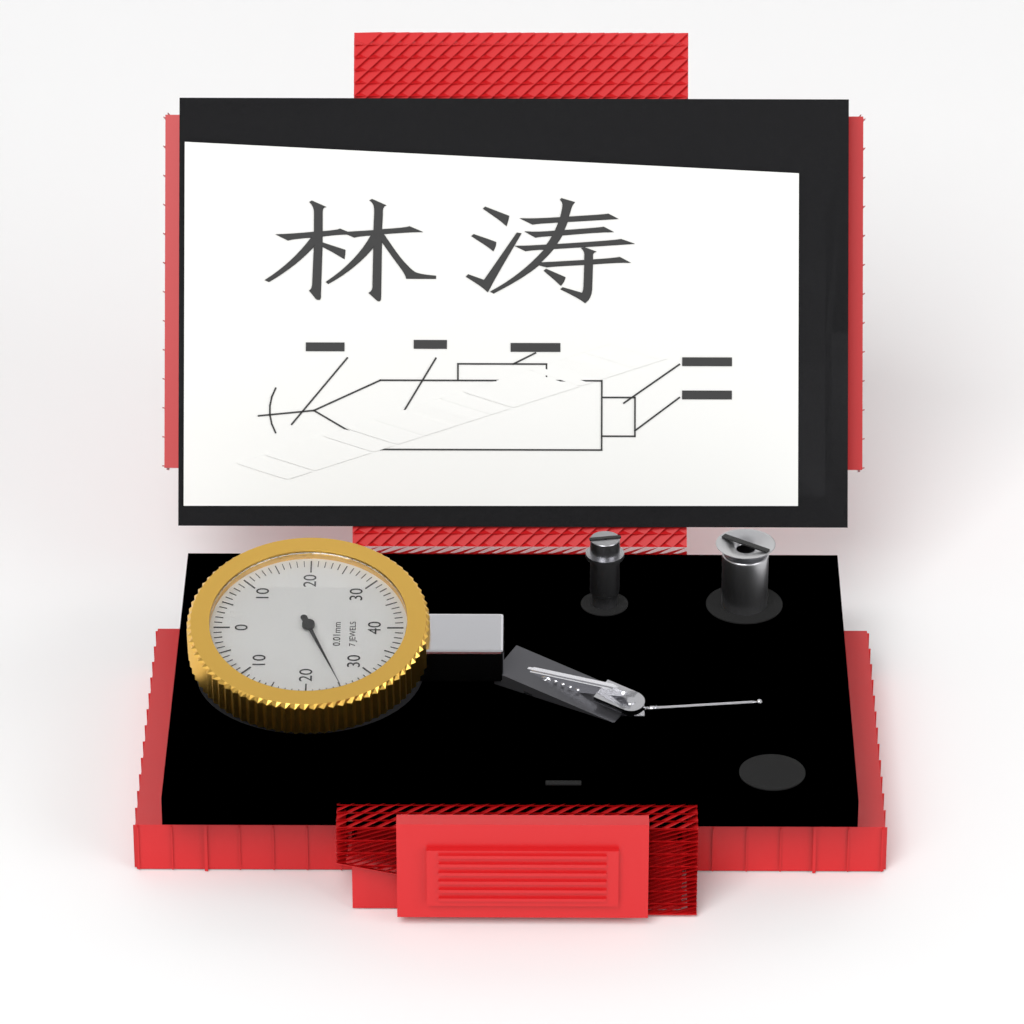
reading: 25 0.01mm
